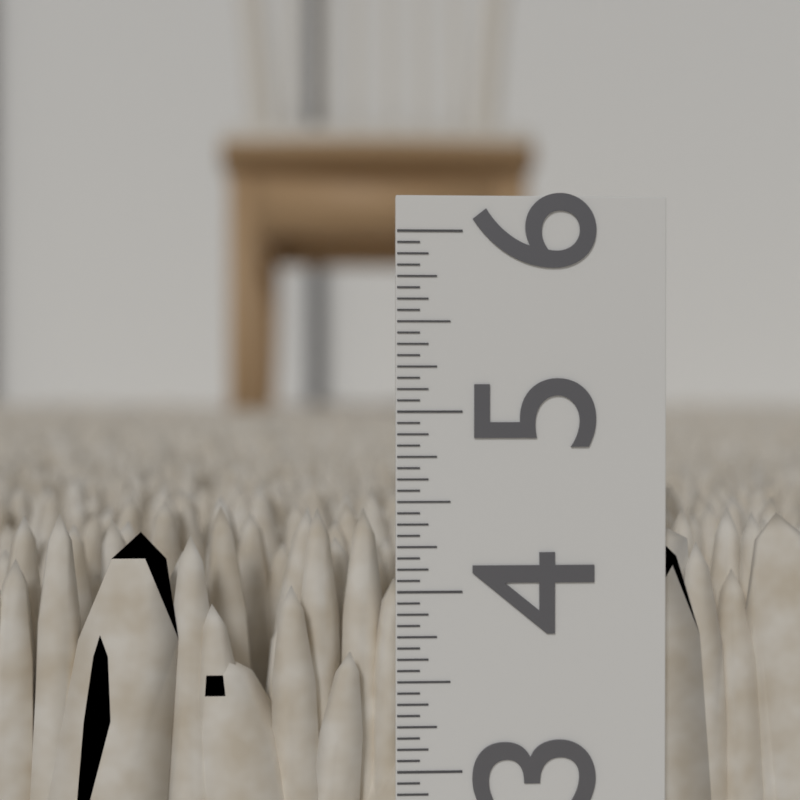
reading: 4.4375 in
